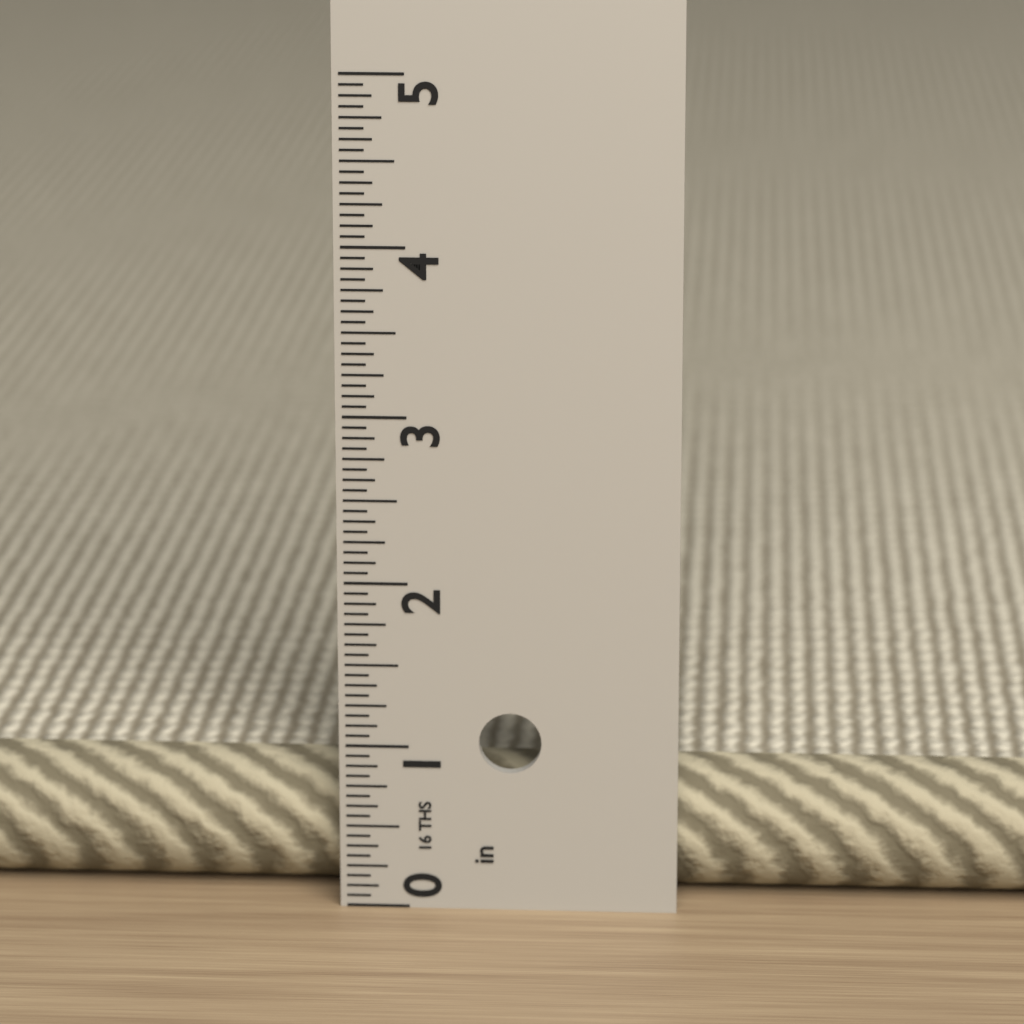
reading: 0.8125 in
